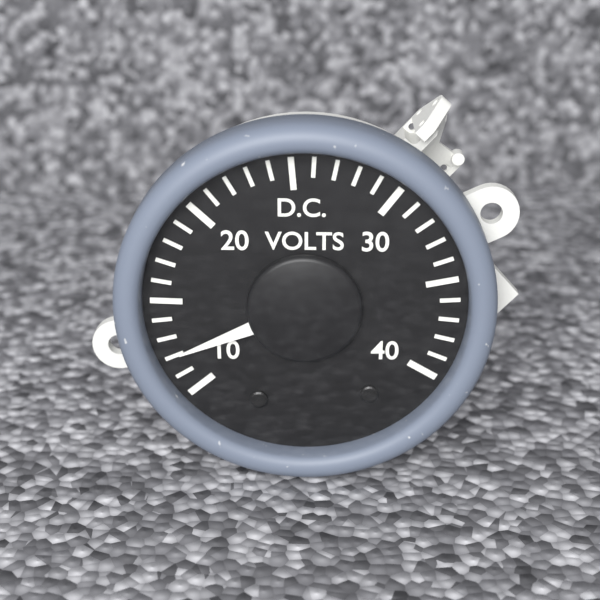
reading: 12 V
